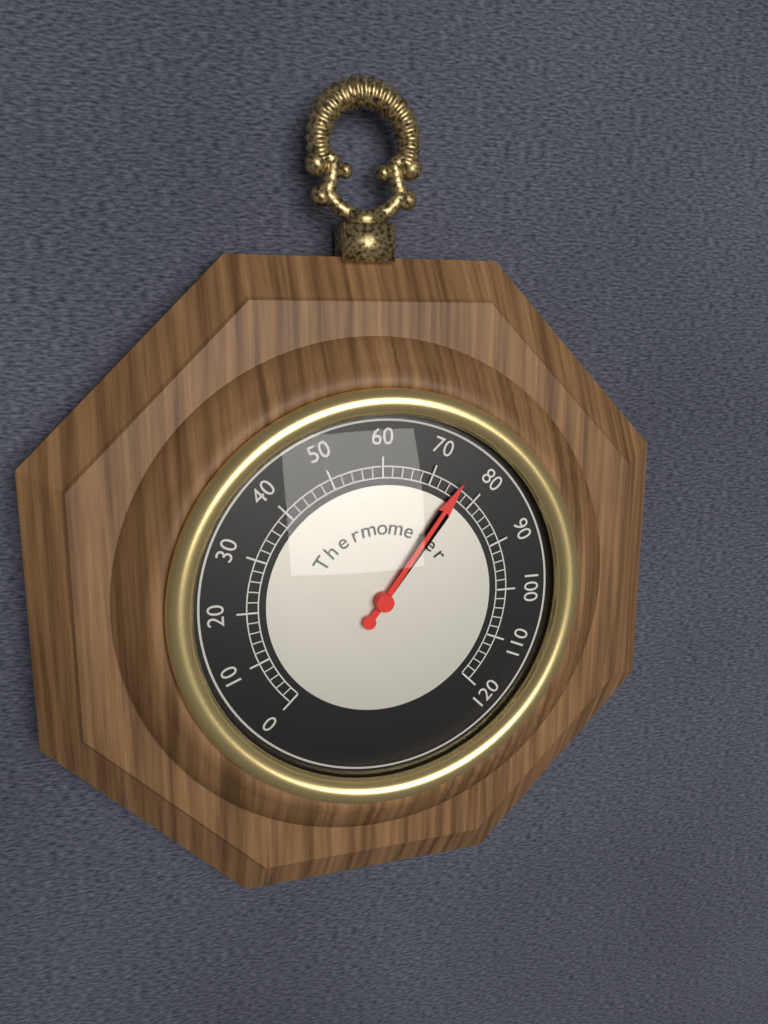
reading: 76 (no unit)
